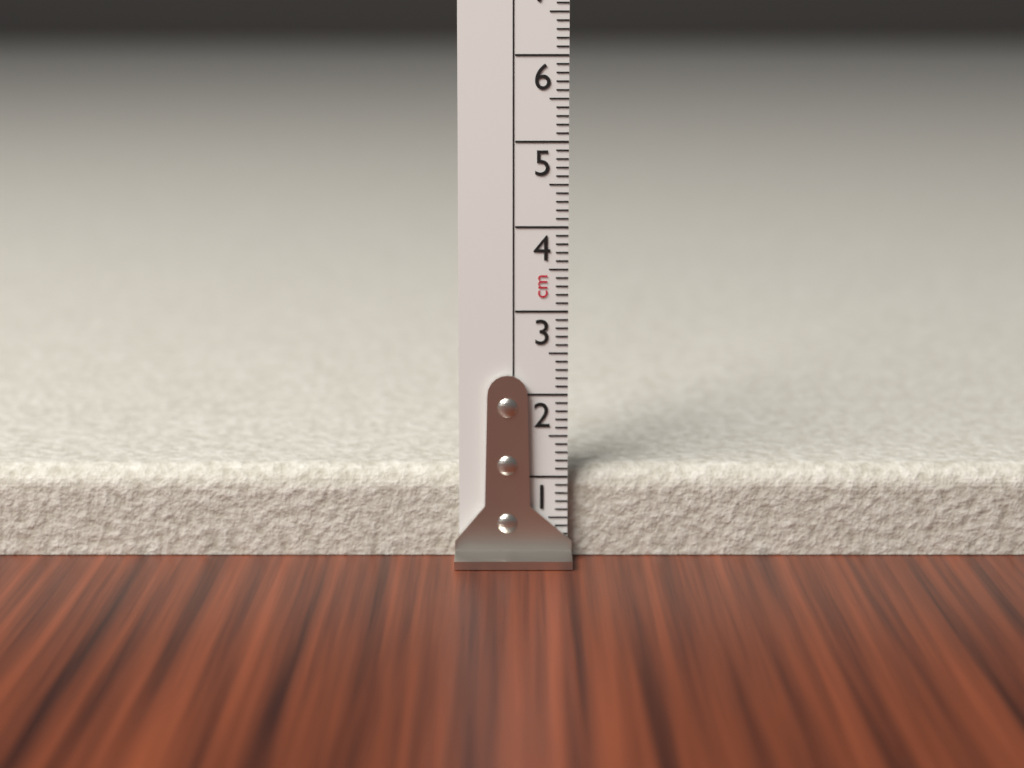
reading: 1.1 cm
